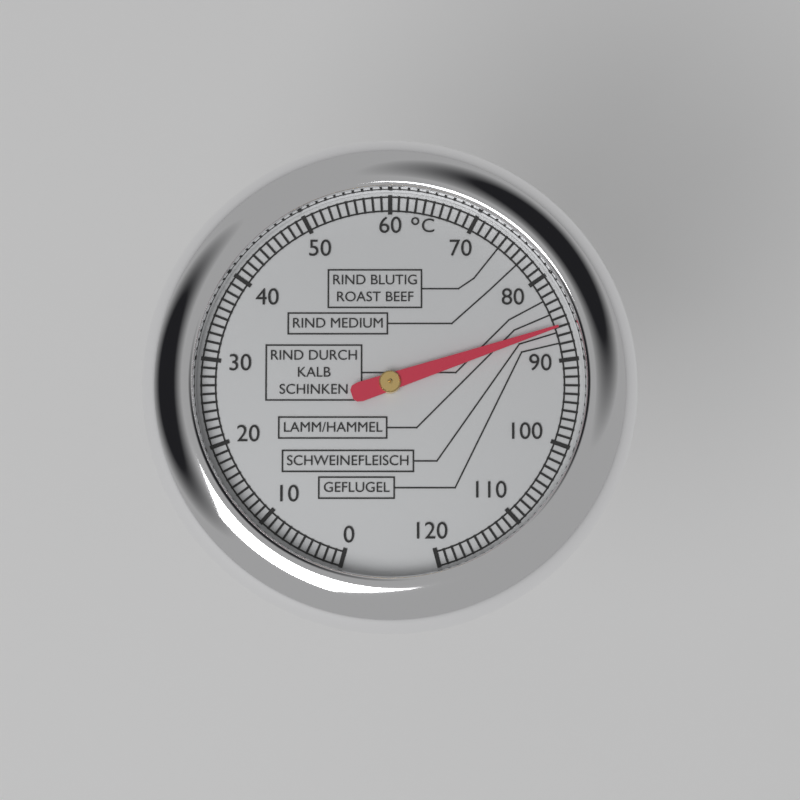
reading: 86 °C
